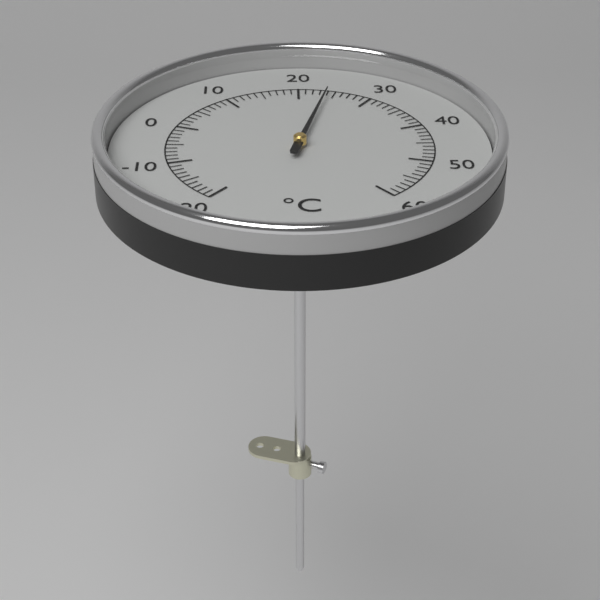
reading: 24 °C
